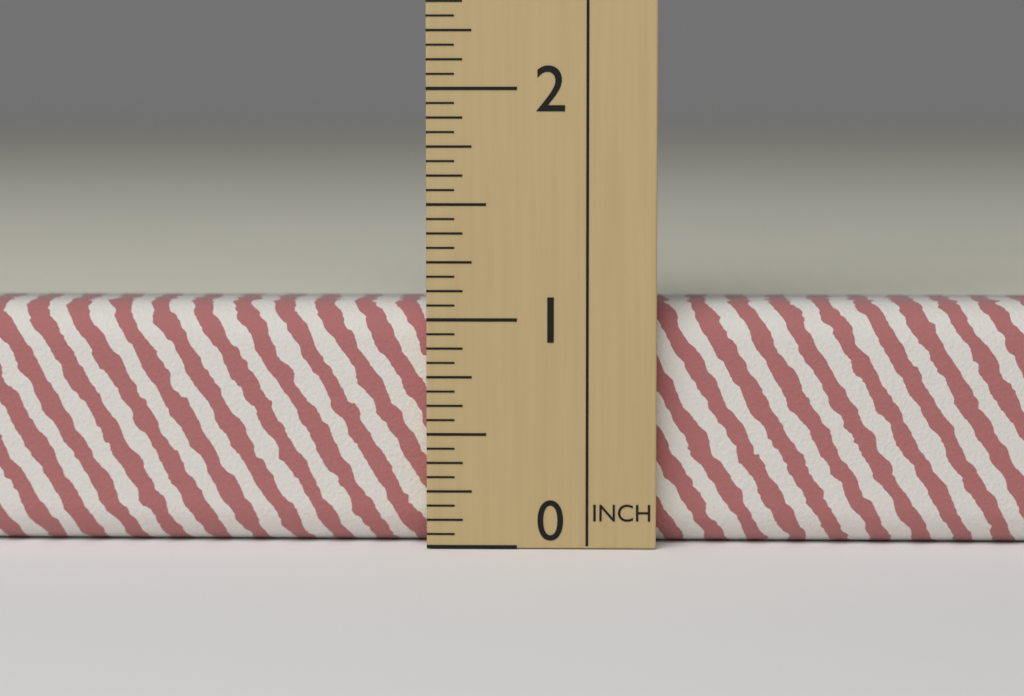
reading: 1.0625 in
